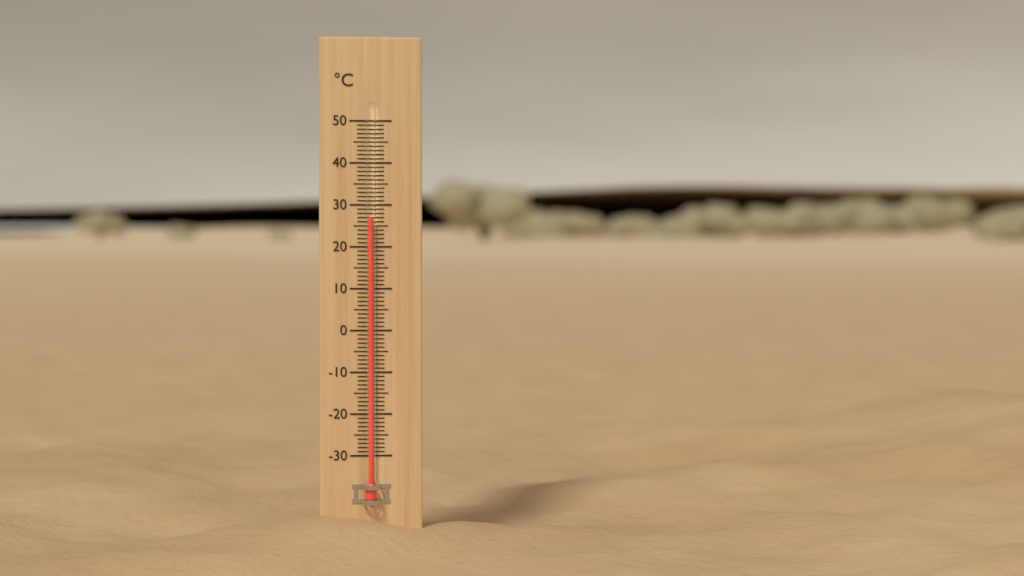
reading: 27 °C
